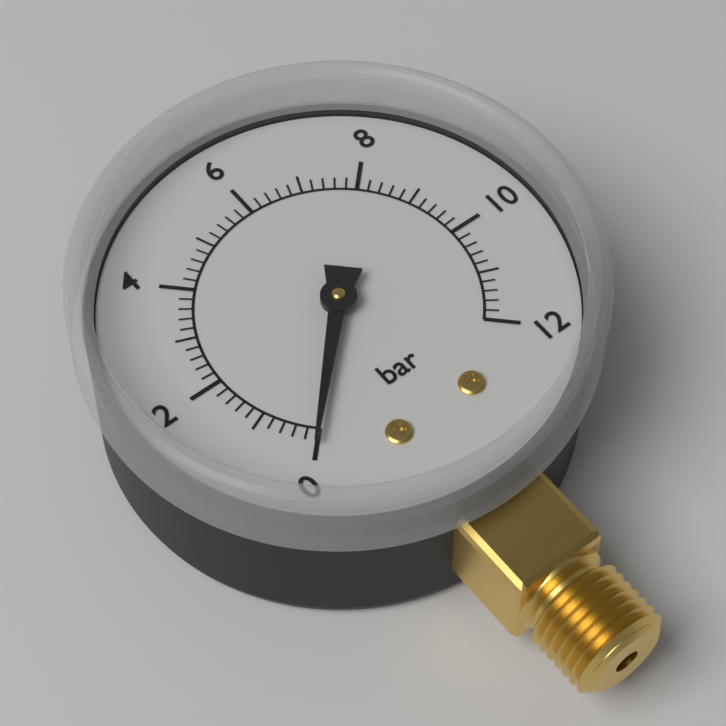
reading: 0.0 bar
